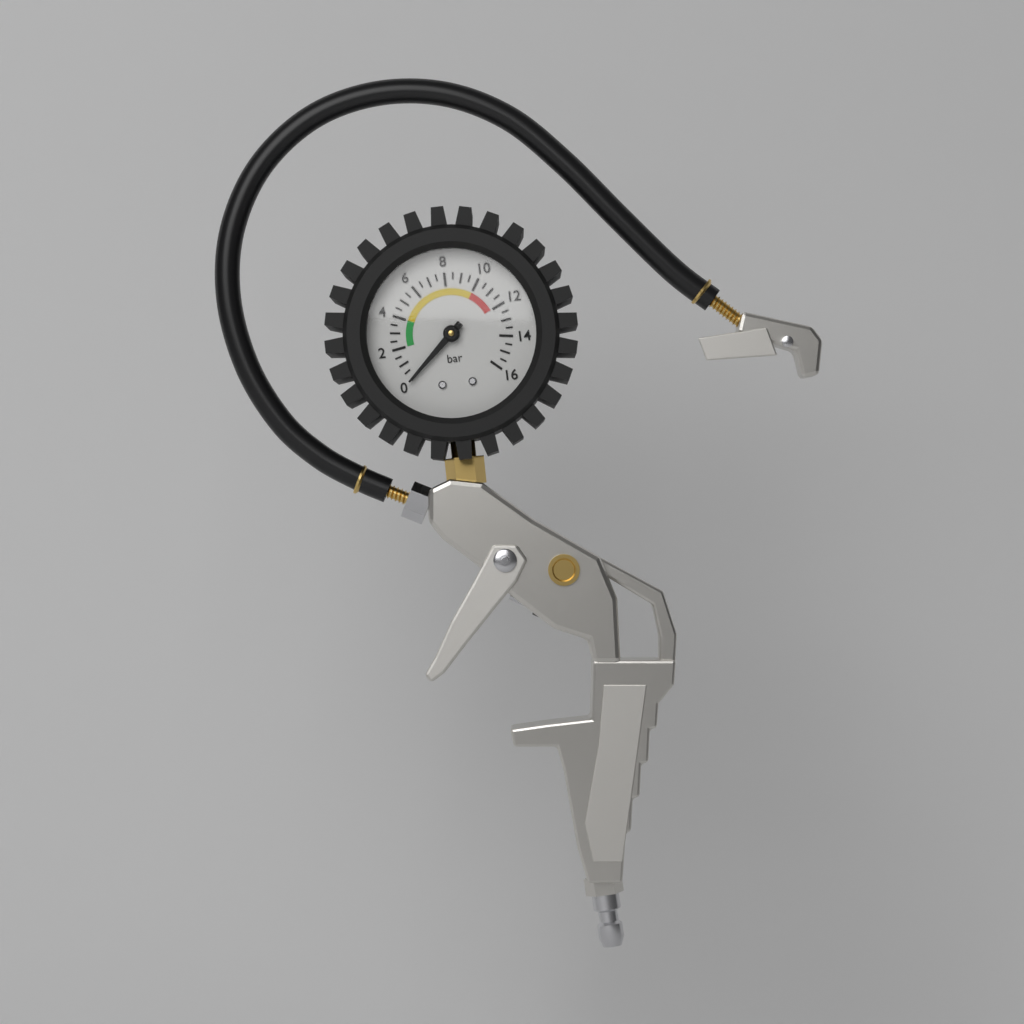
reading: 0.0 bar
